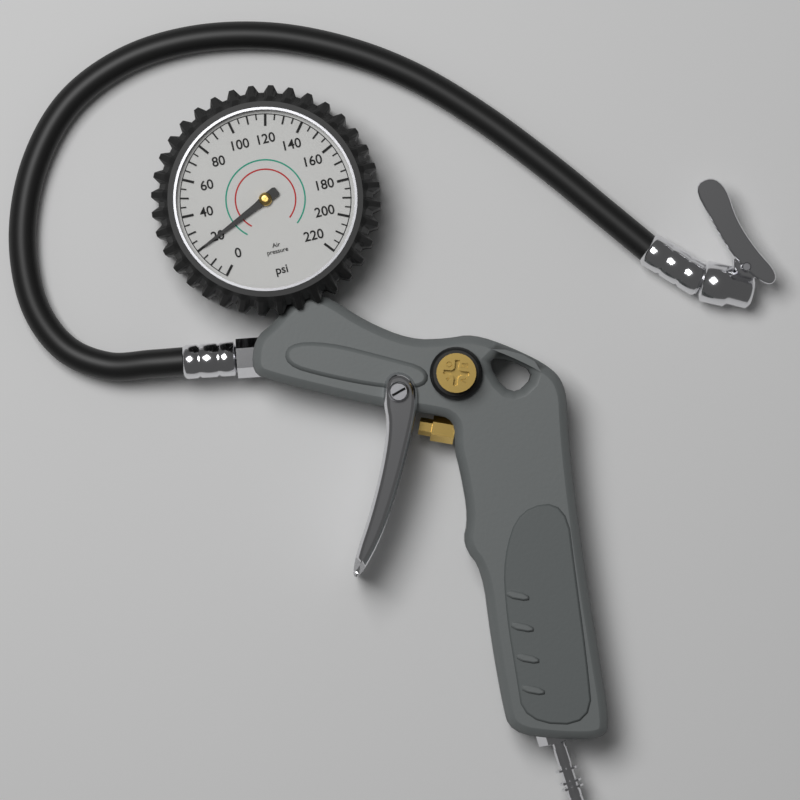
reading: 20 psi
